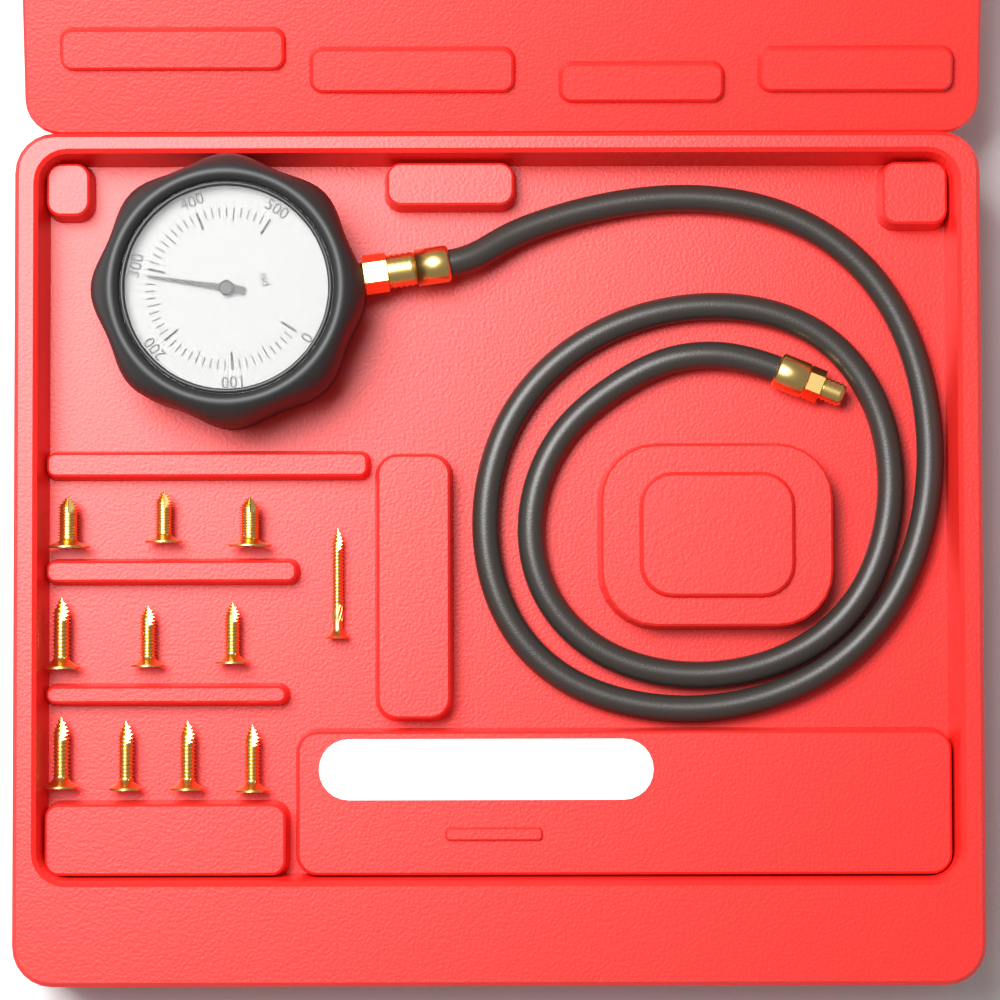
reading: 290 psi
